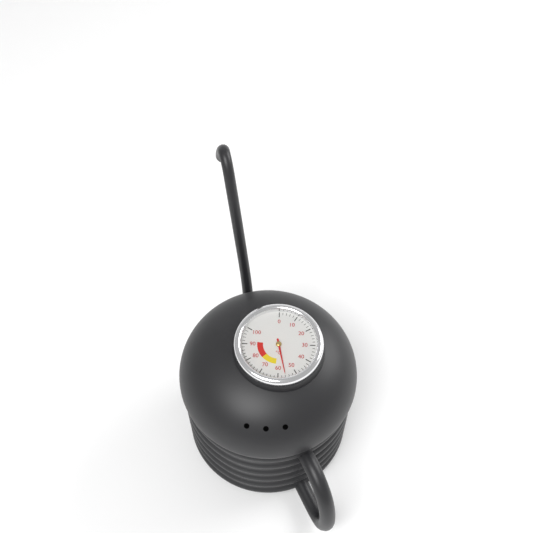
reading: 56 °C
